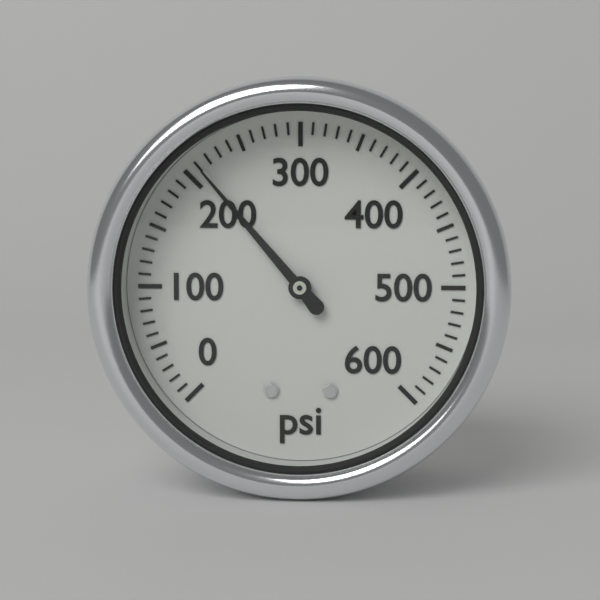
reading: 210 psi
